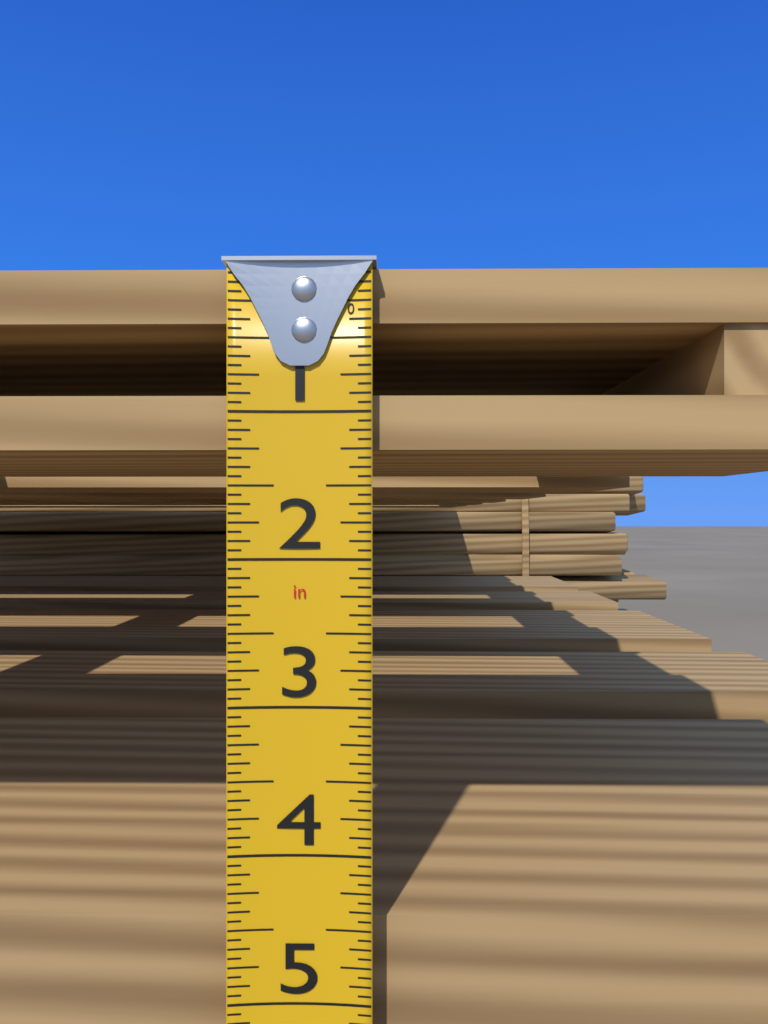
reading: 1.2500 in
